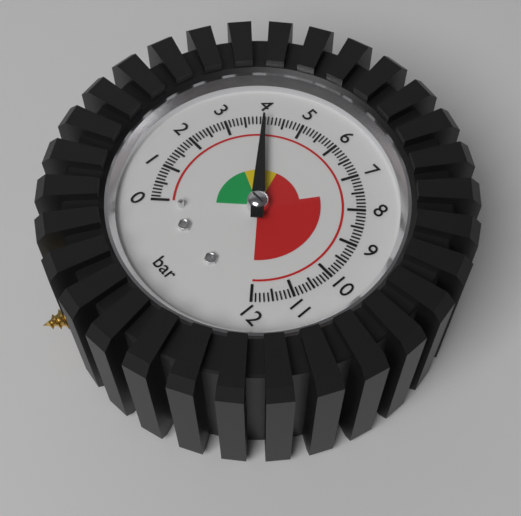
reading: 4.0 bar
